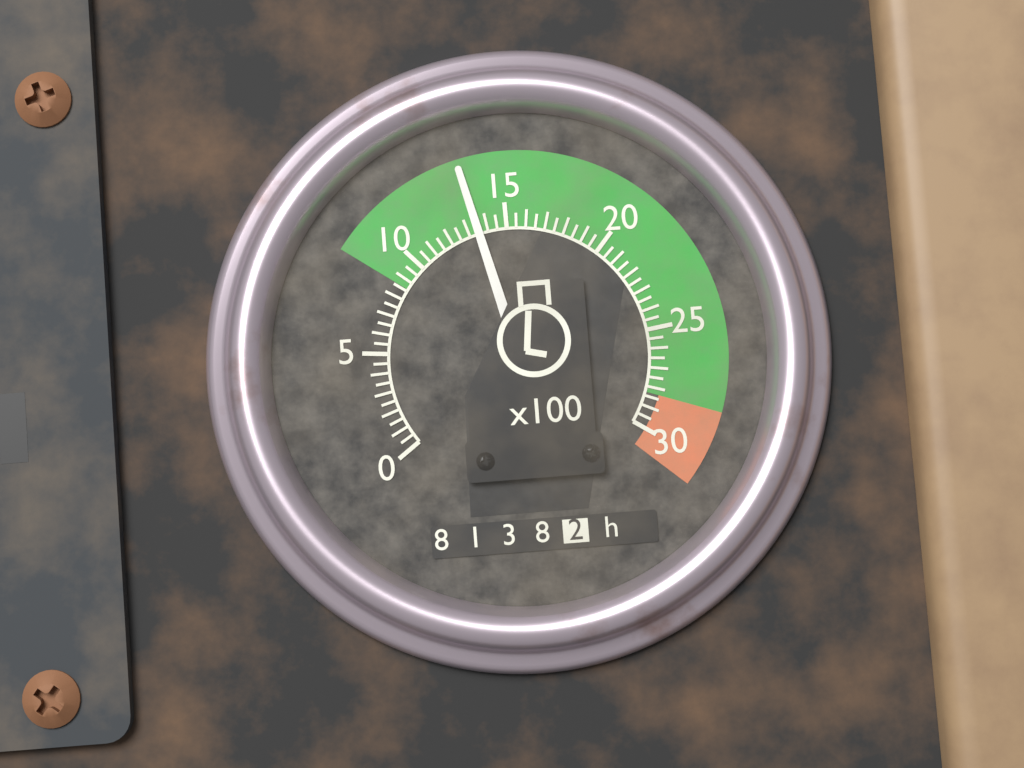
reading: 13.5 x100 rpm
